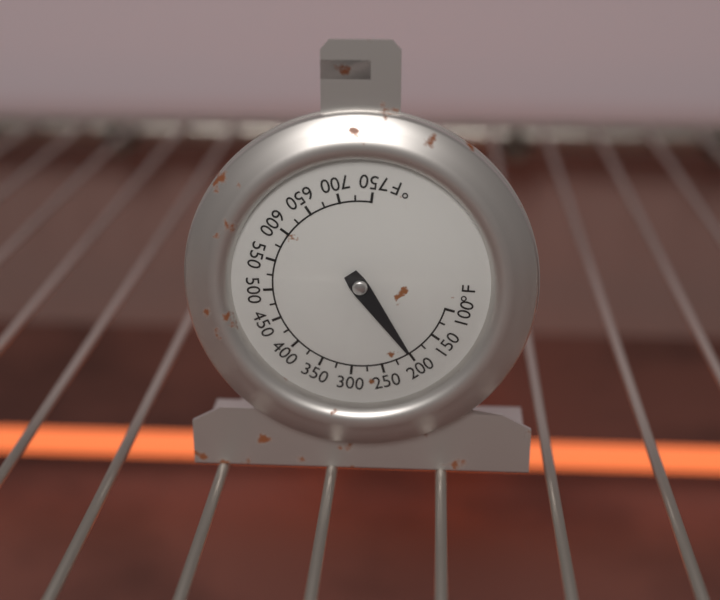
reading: 200 °F
